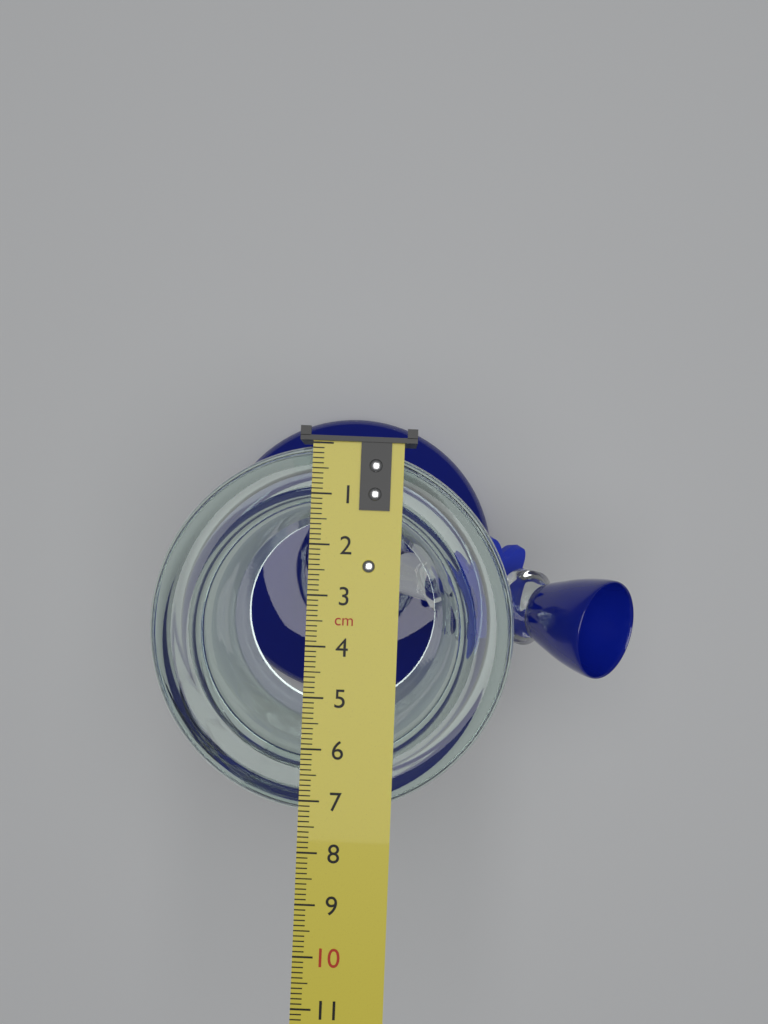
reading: 7.3 cm
